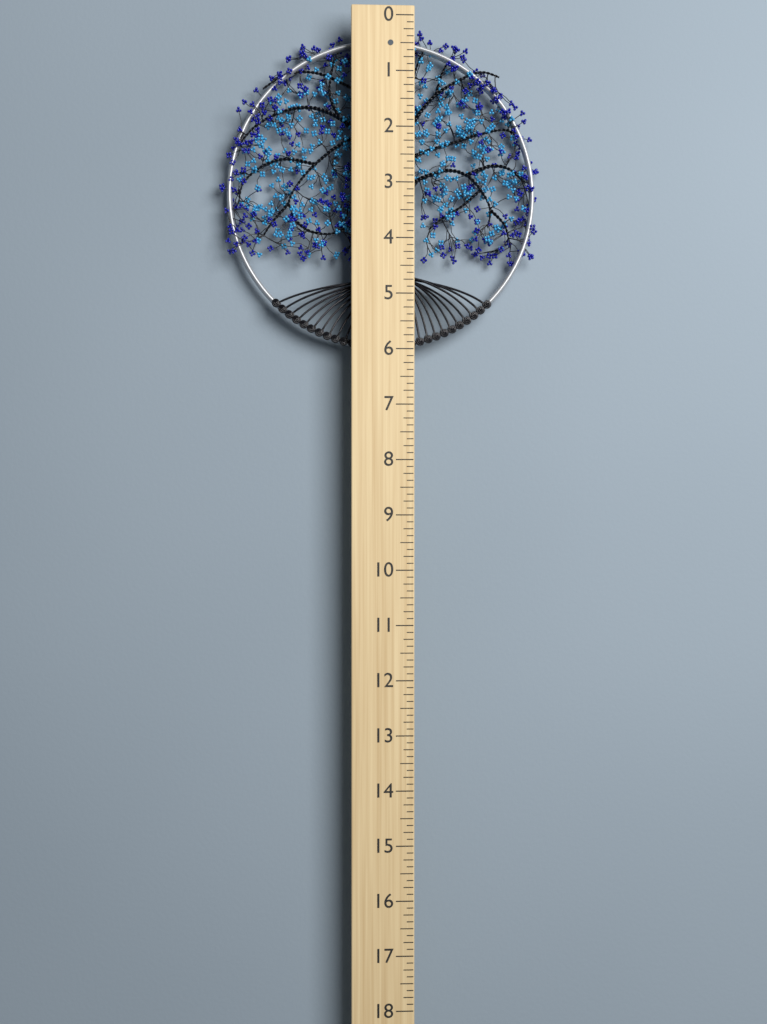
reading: 6.000 (no unit)
